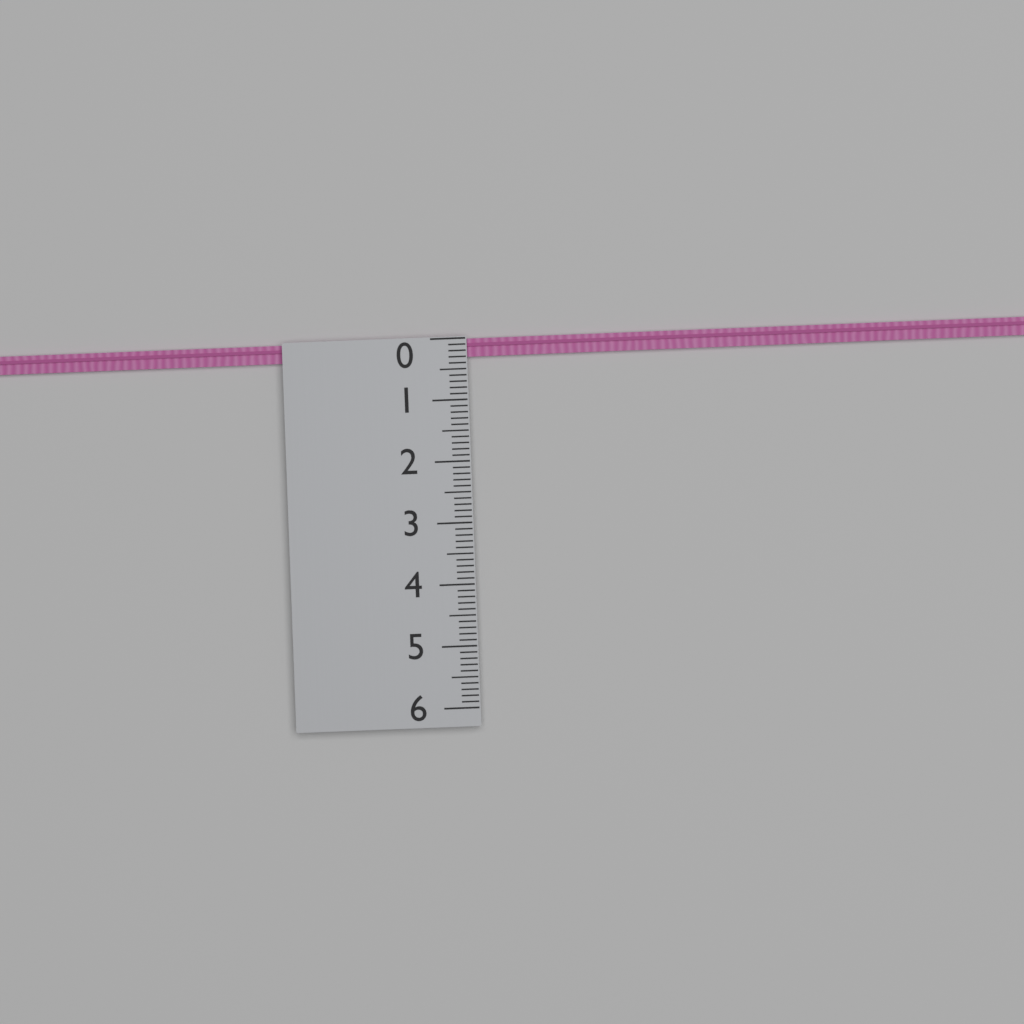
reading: 0.3 (no unit)
